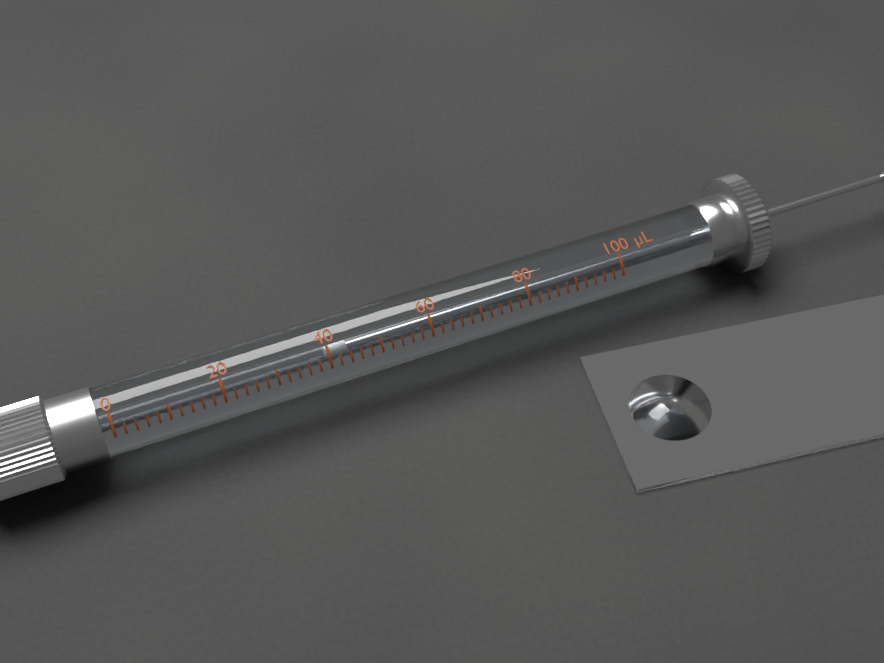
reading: 40 µL
